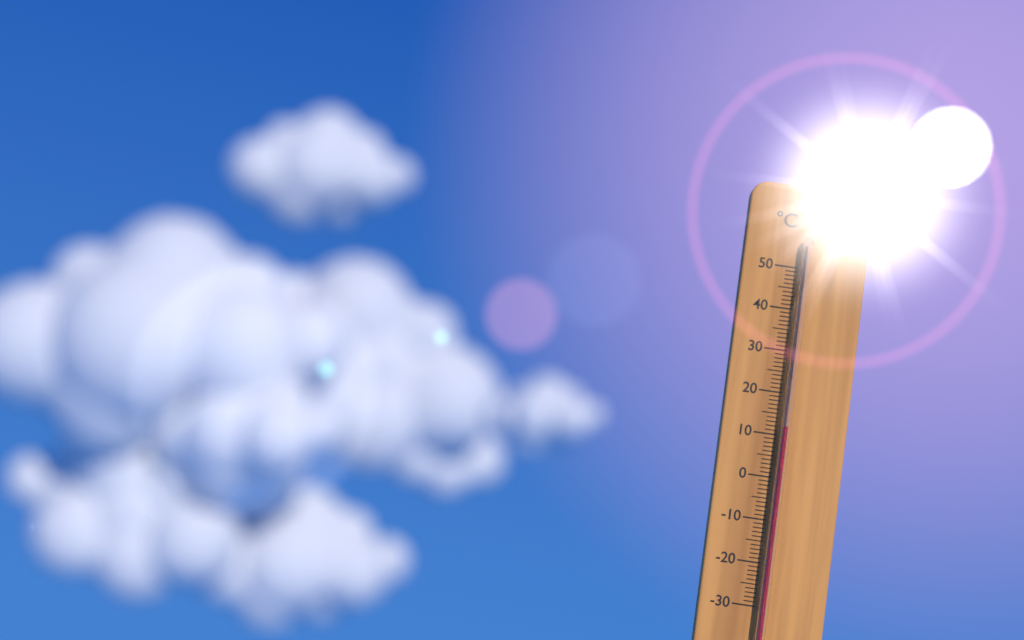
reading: 12 °C
